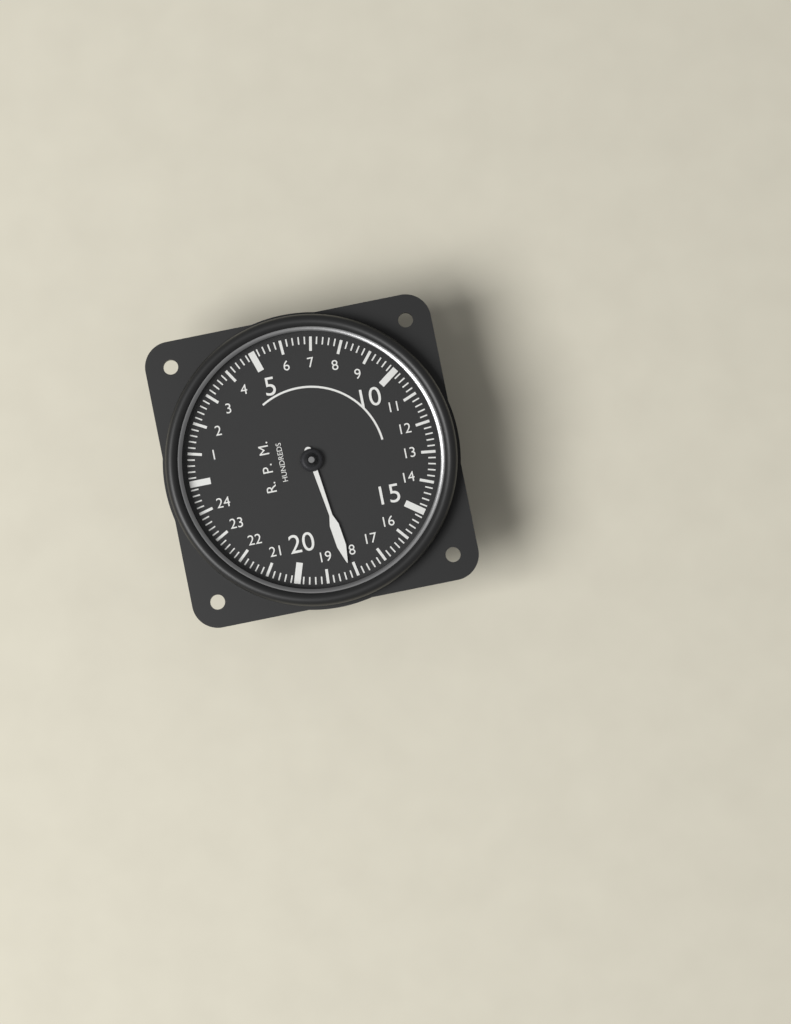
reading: 18.2 RPM x100
